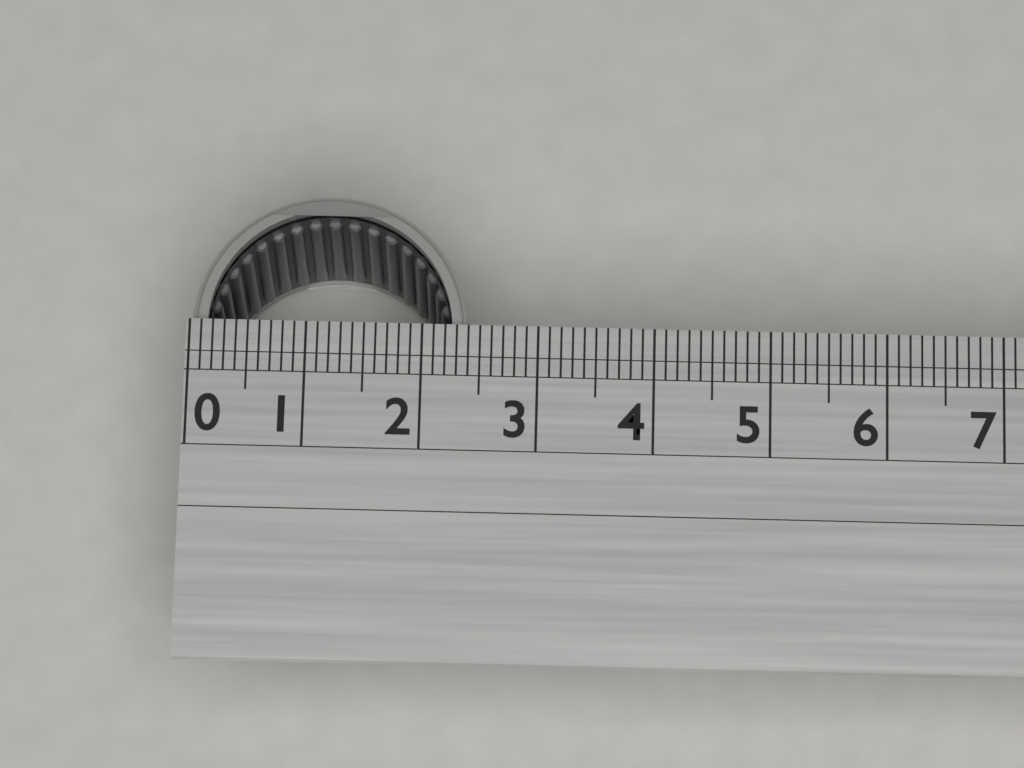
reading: 2.4 (no unit)
